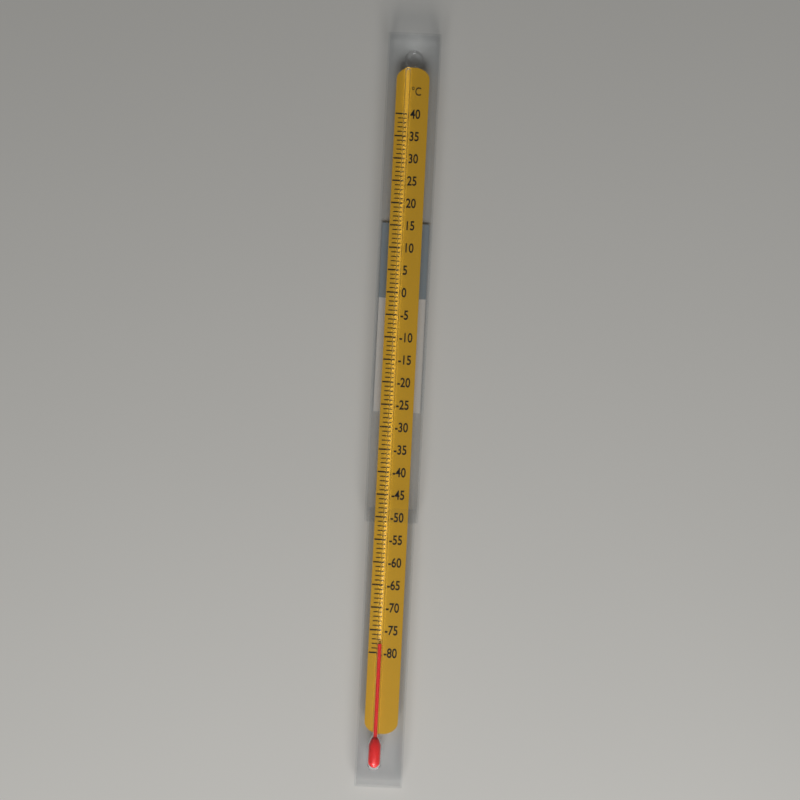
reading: -78 °C
